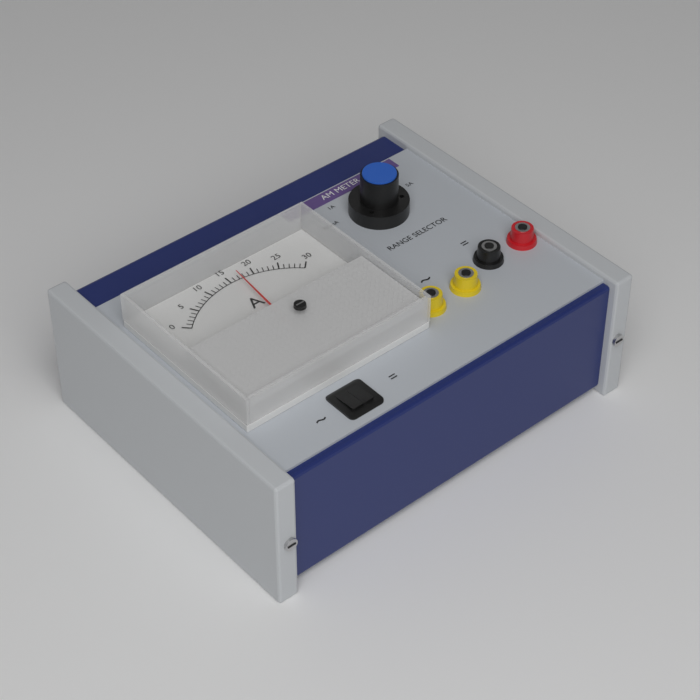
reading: 17 A
